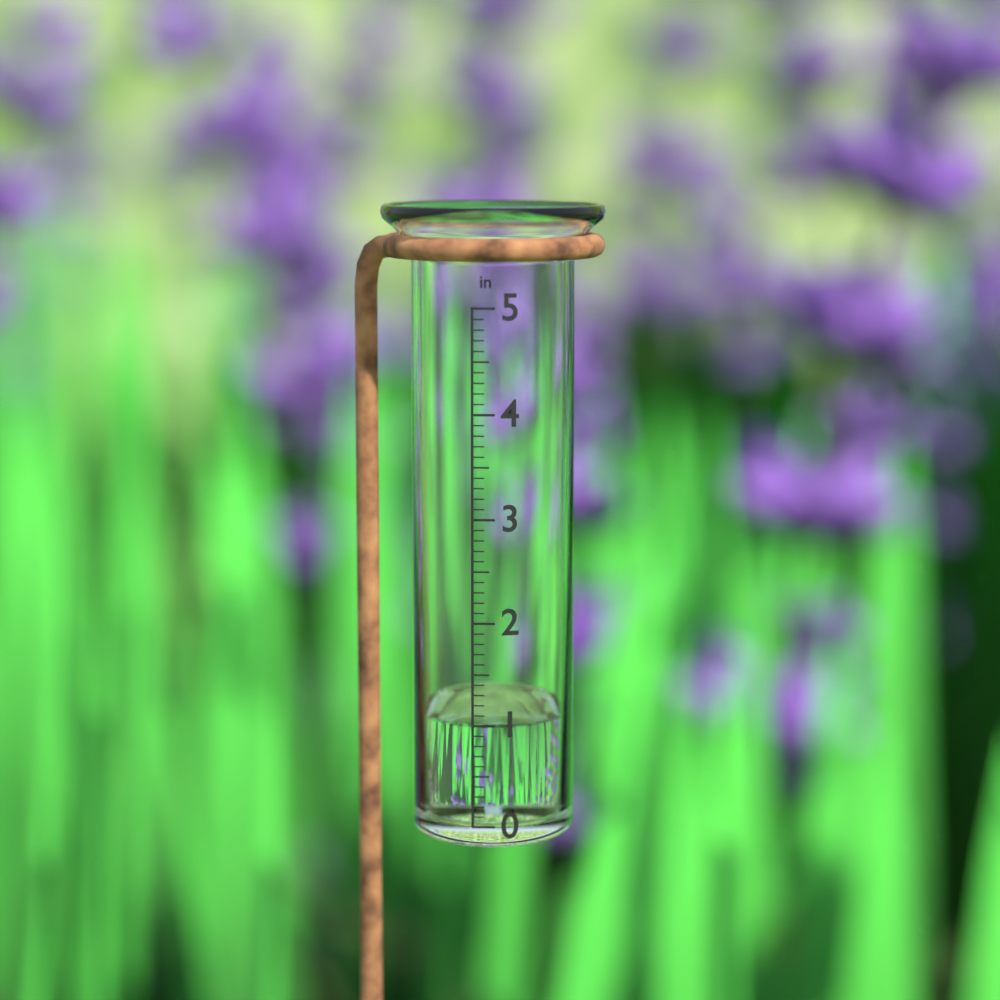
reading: 1.0 in
